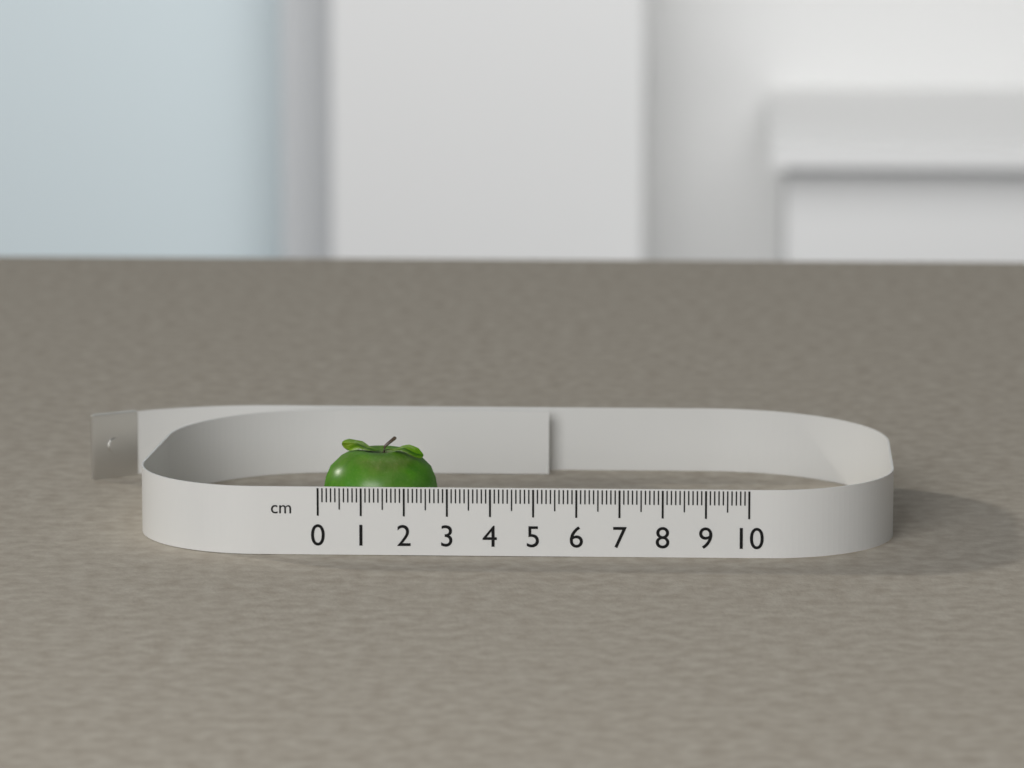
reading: 2.7 cm
